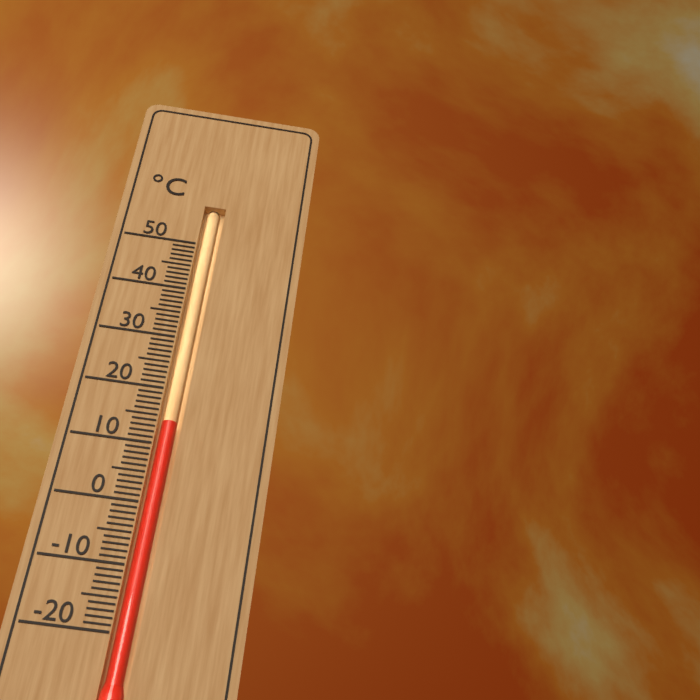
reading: 14 °C
